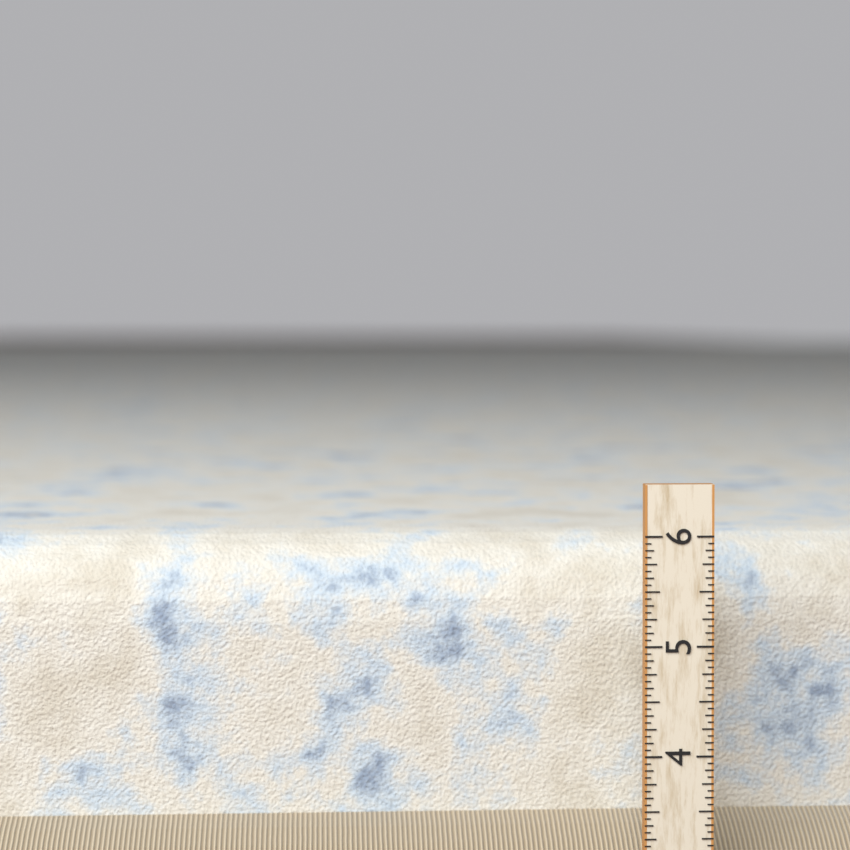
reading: 5.8750 (no unit)
